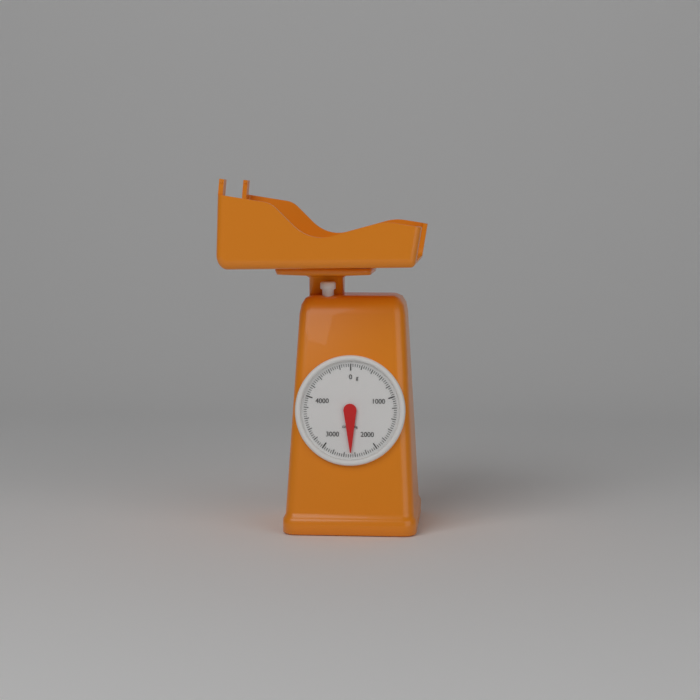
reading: 2480 g
